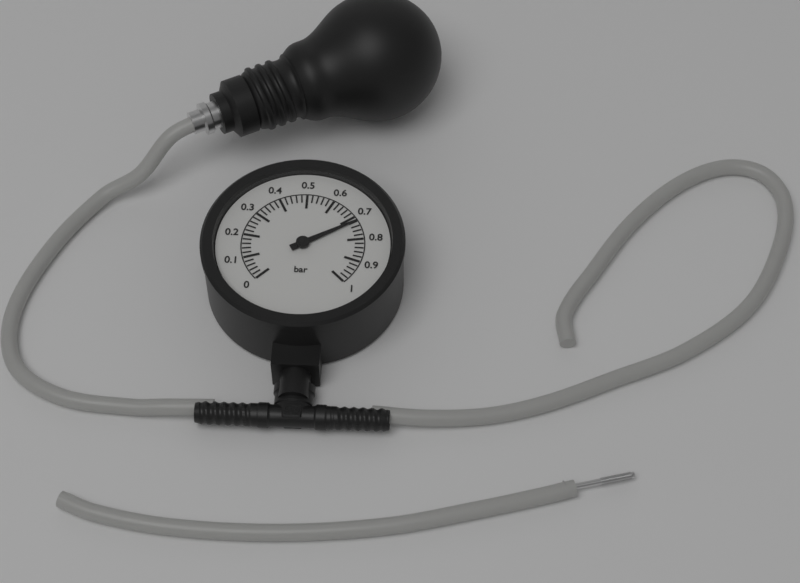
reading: 0.72 bar
